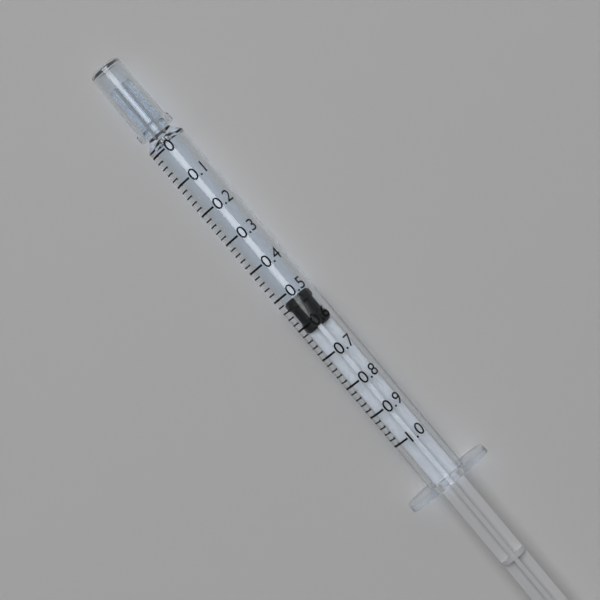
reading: 0.52 (no unit)
